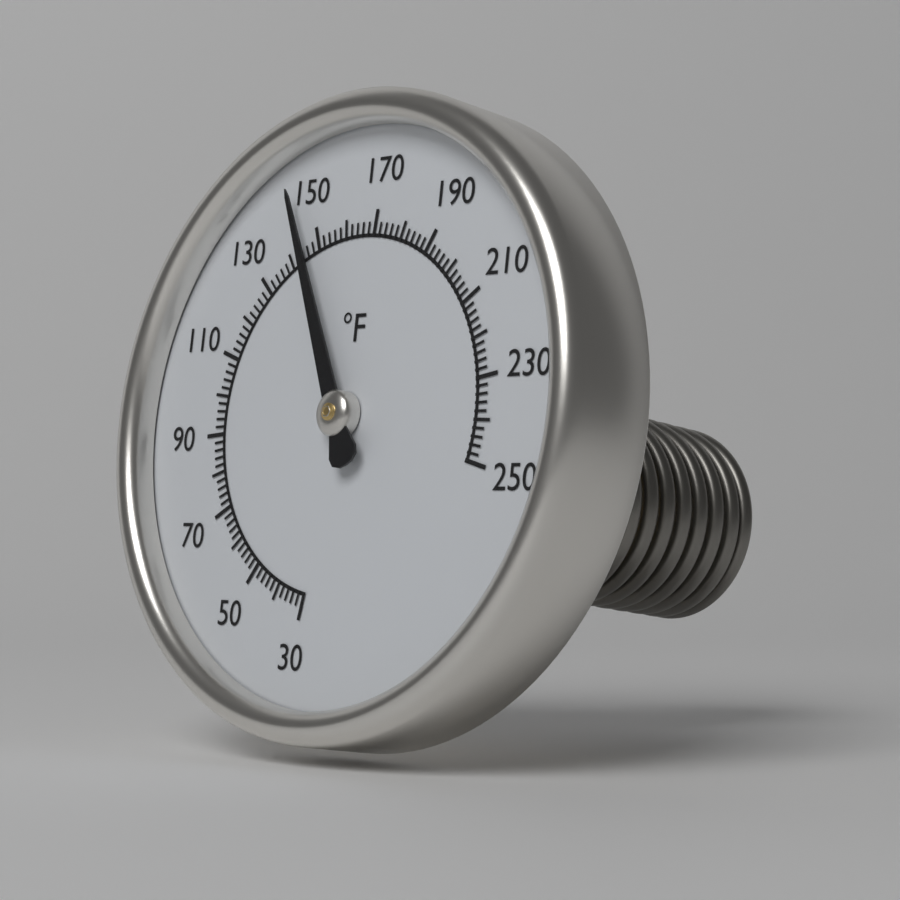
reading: 146 °F
